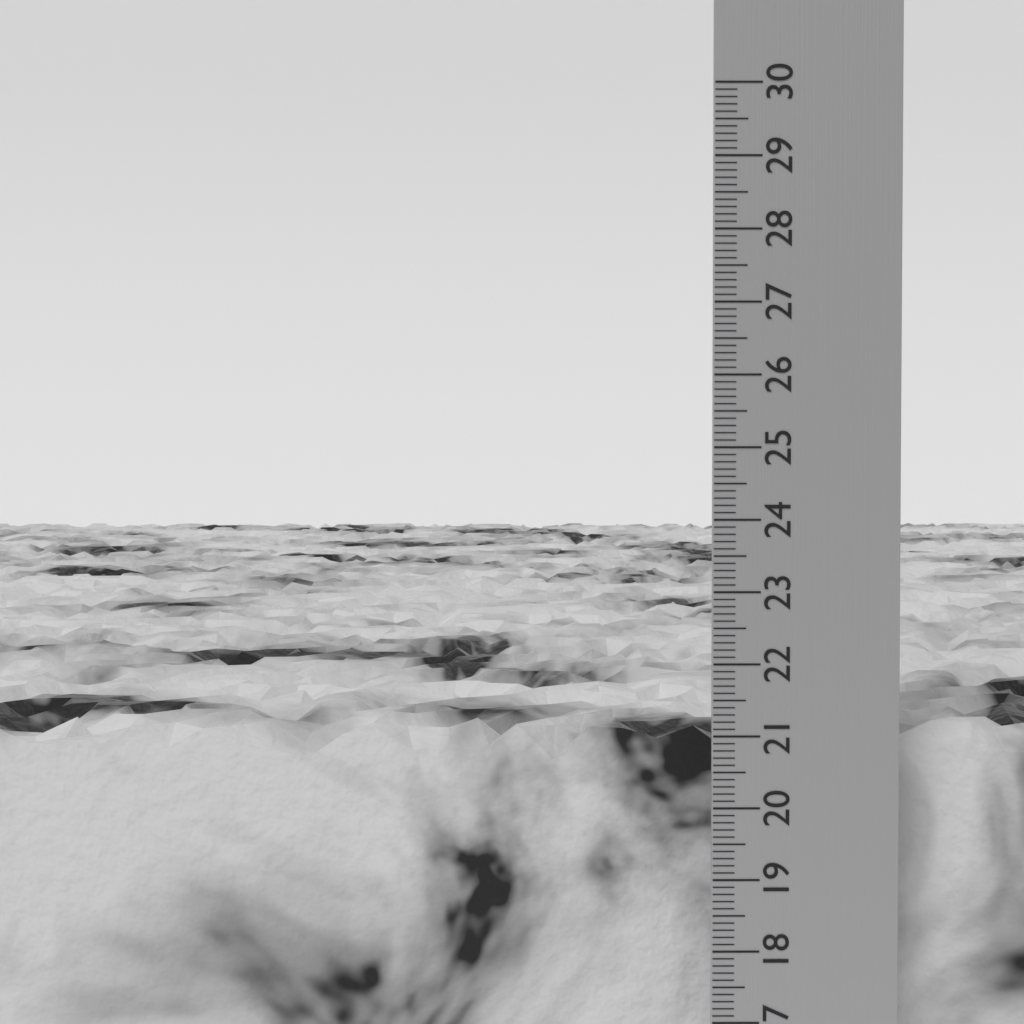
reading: 21.0 cm
